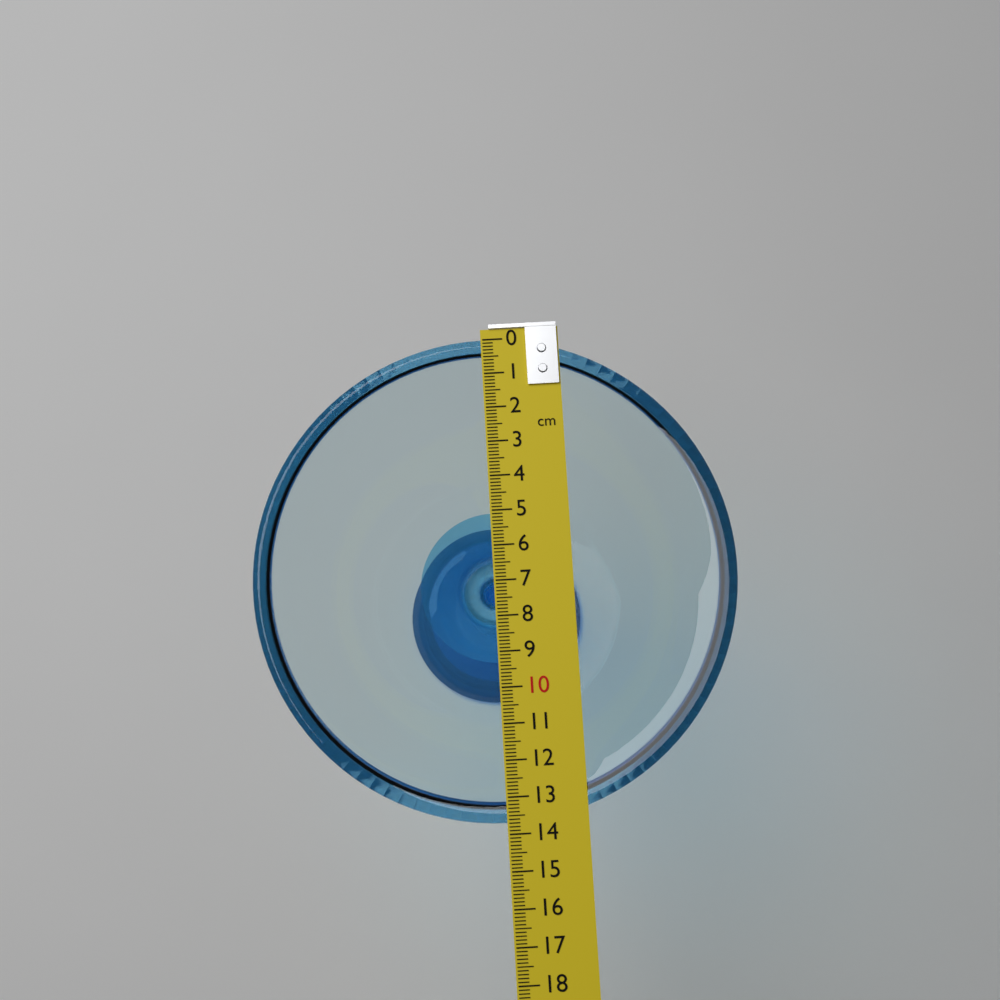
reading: 13.7 cm
